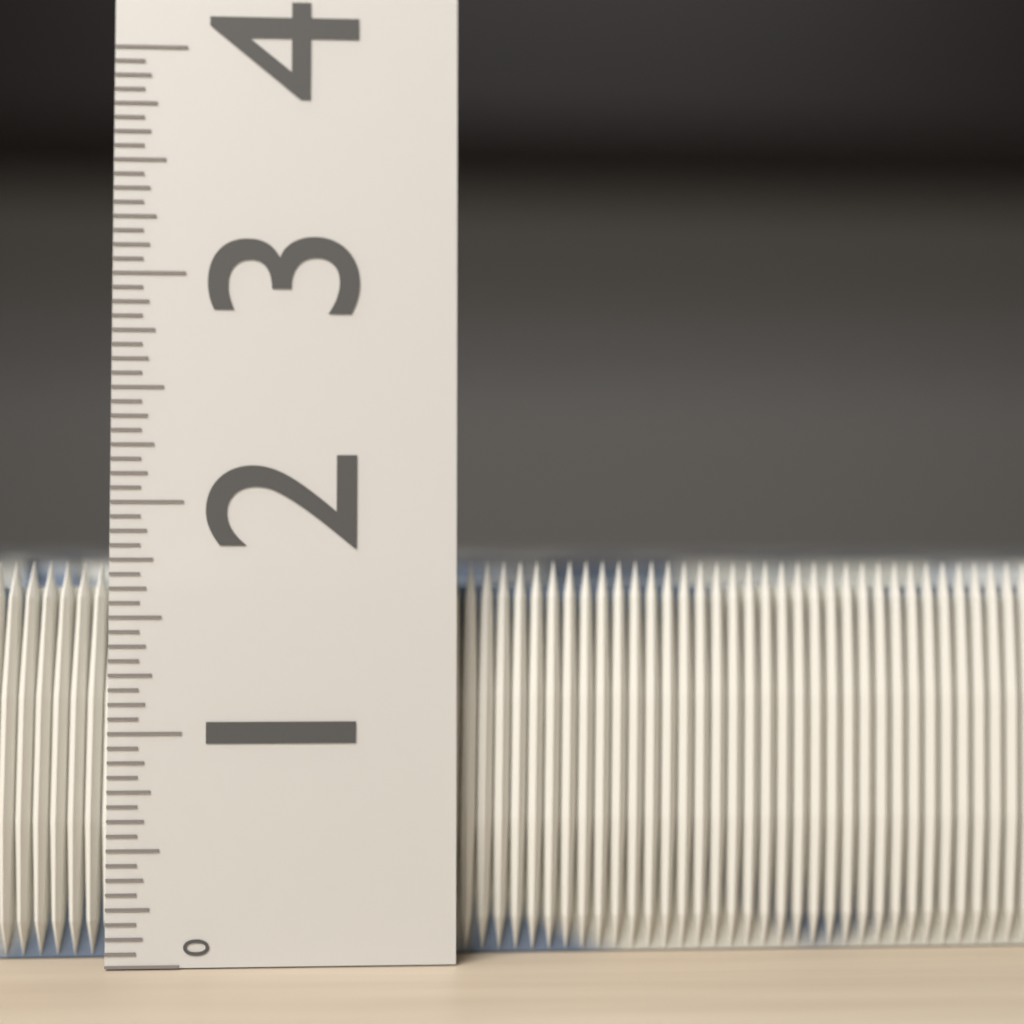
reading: 1.7500 (no unit)
